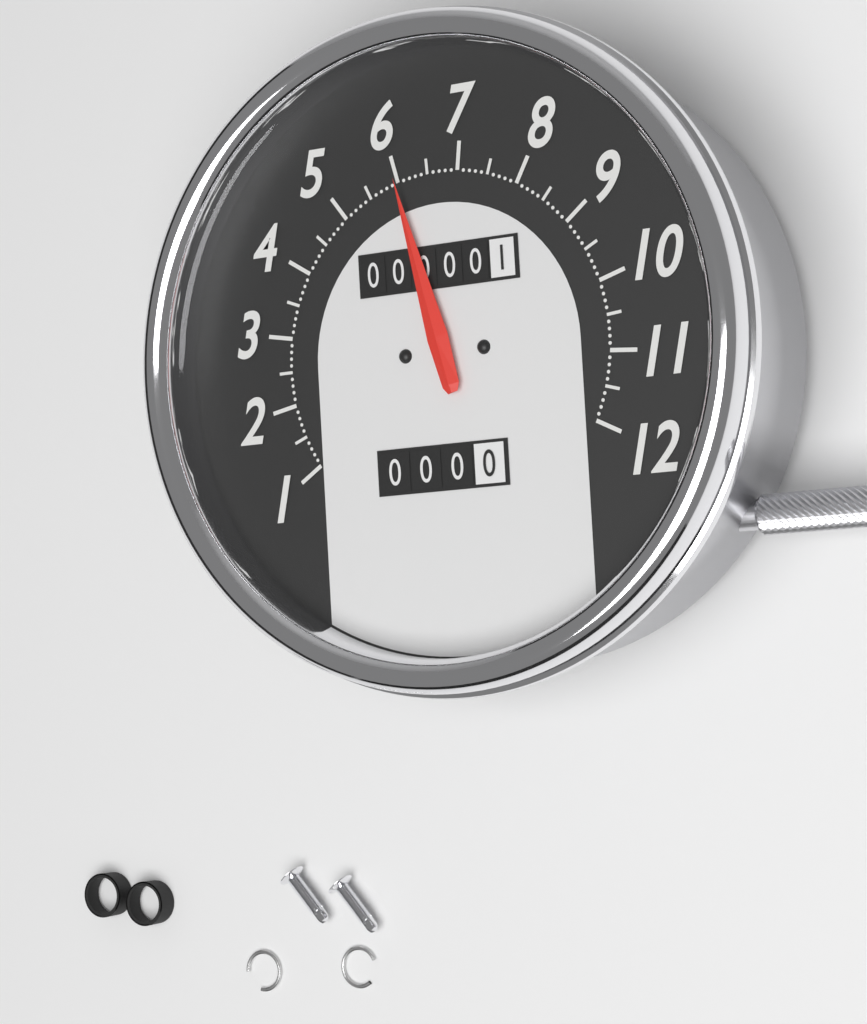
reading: 6.0 (no unit)
